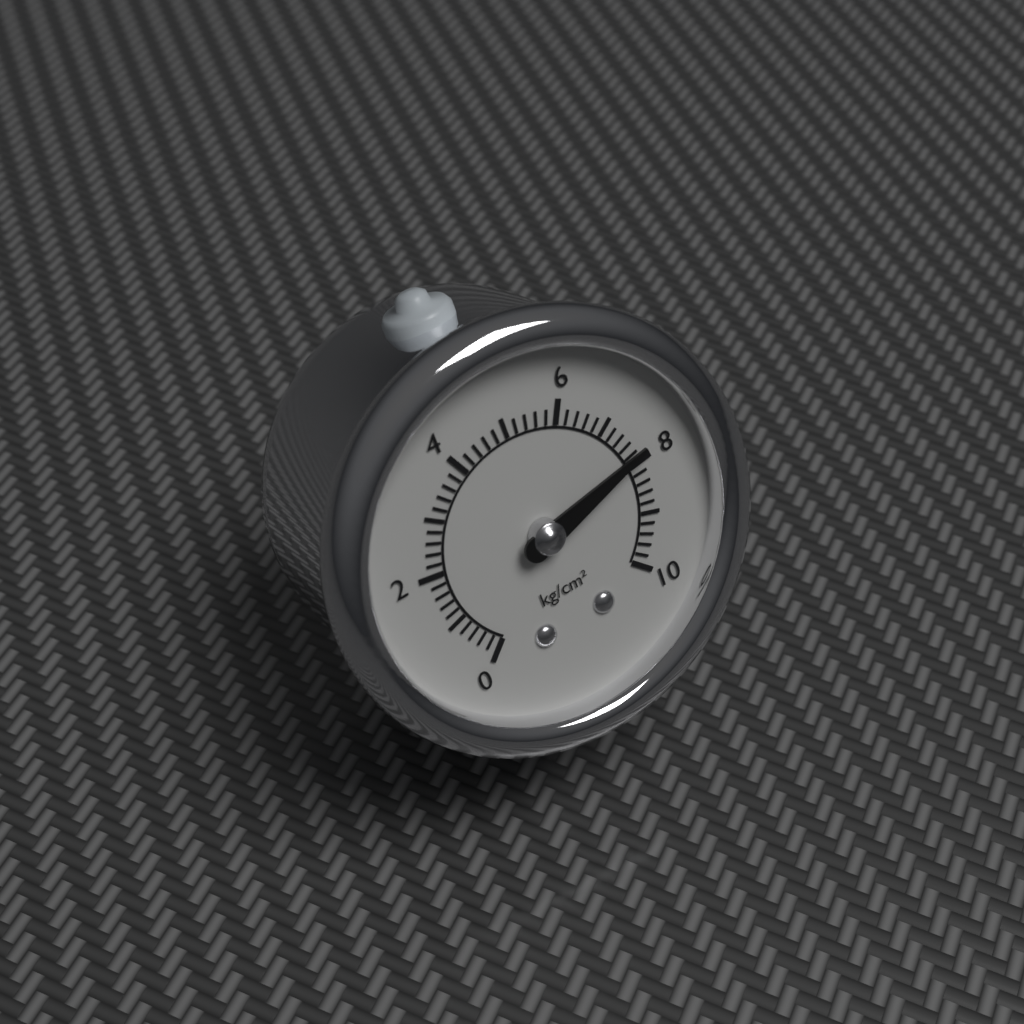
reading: 7.8 kg/cm²
